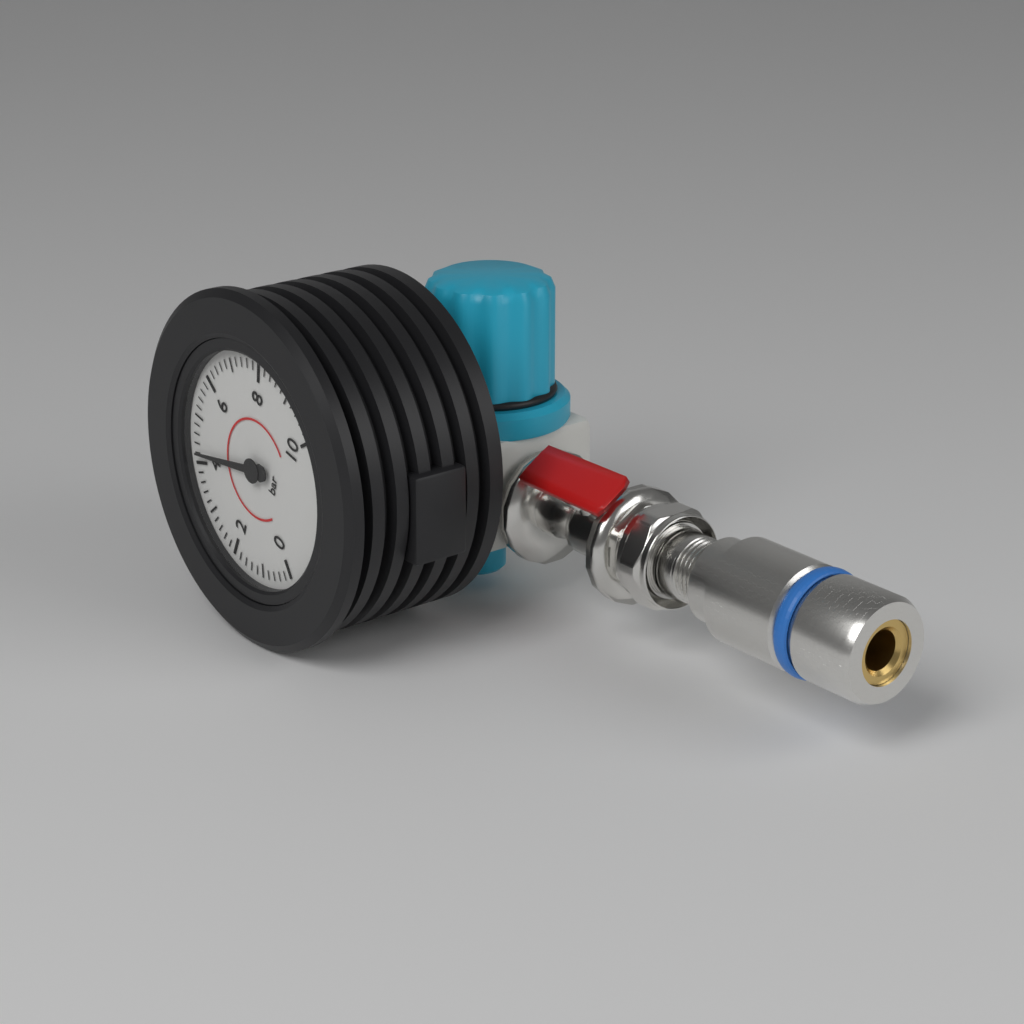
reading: 4.2 bar
